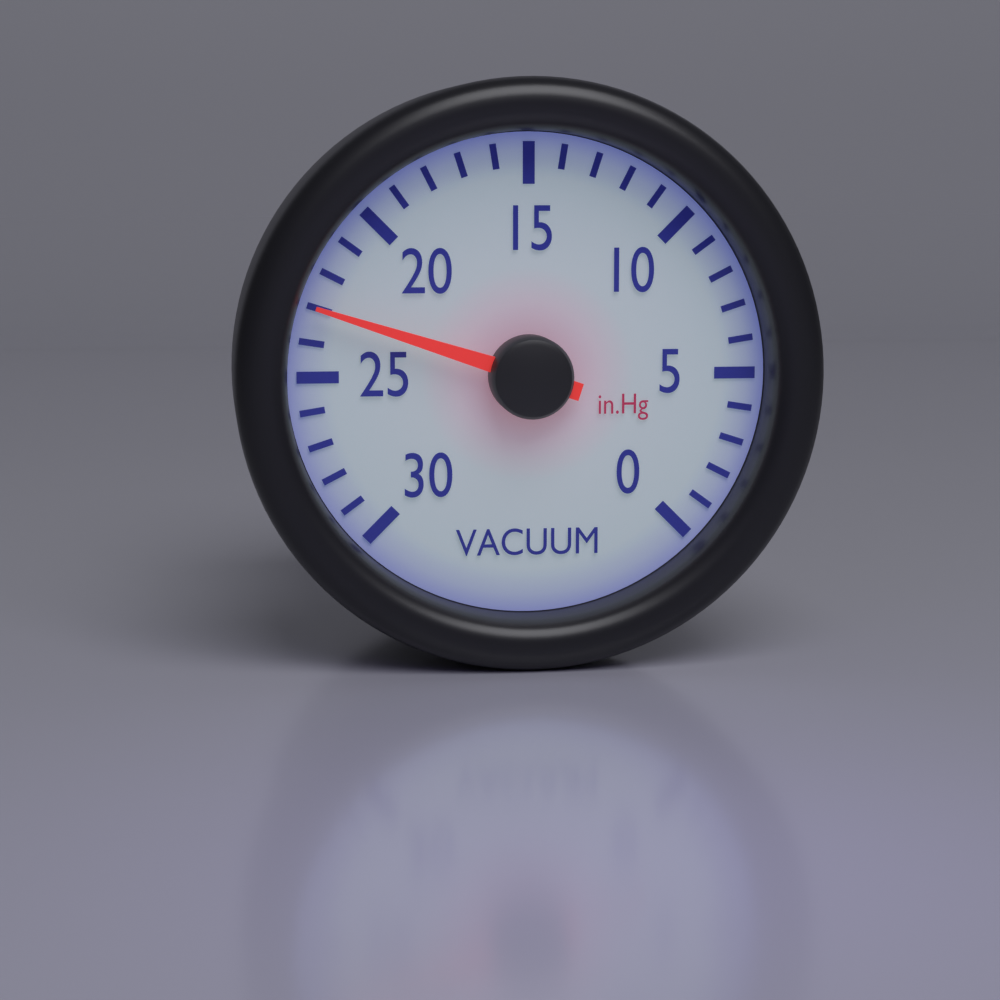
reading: 23 inHg
